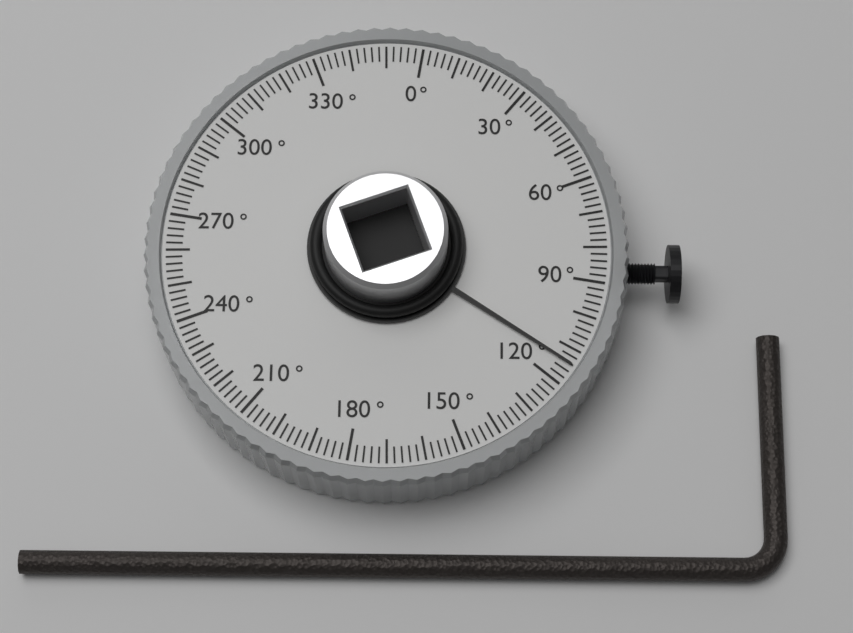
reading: 114 °
